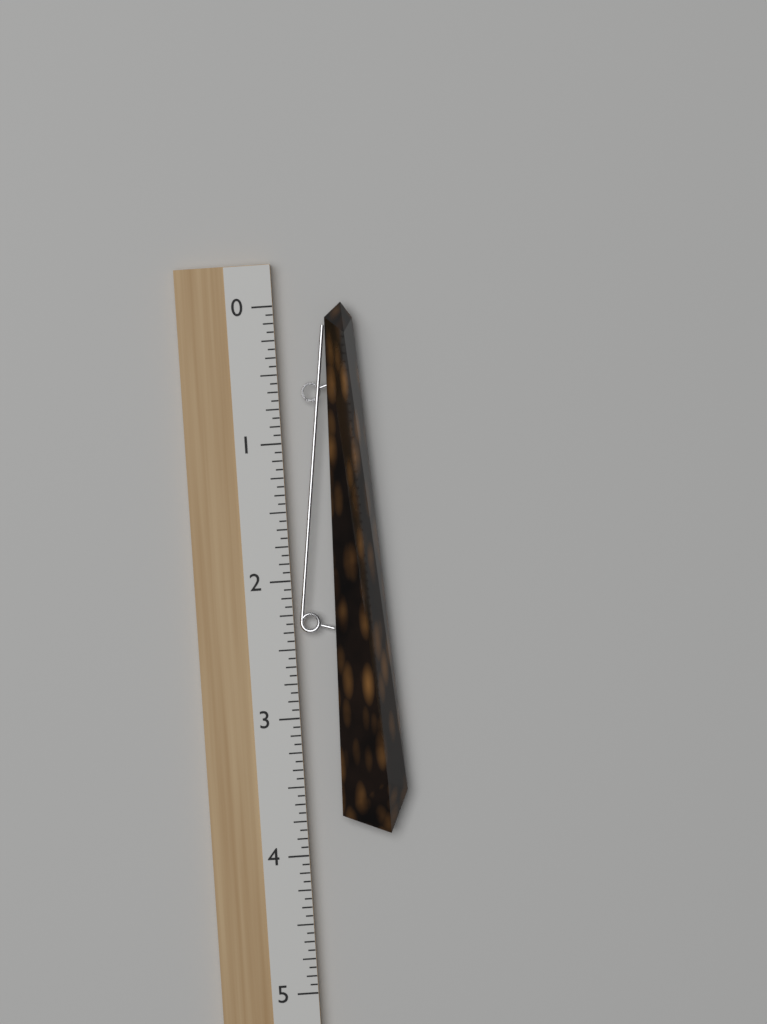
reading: 3.8750 (no unit)
